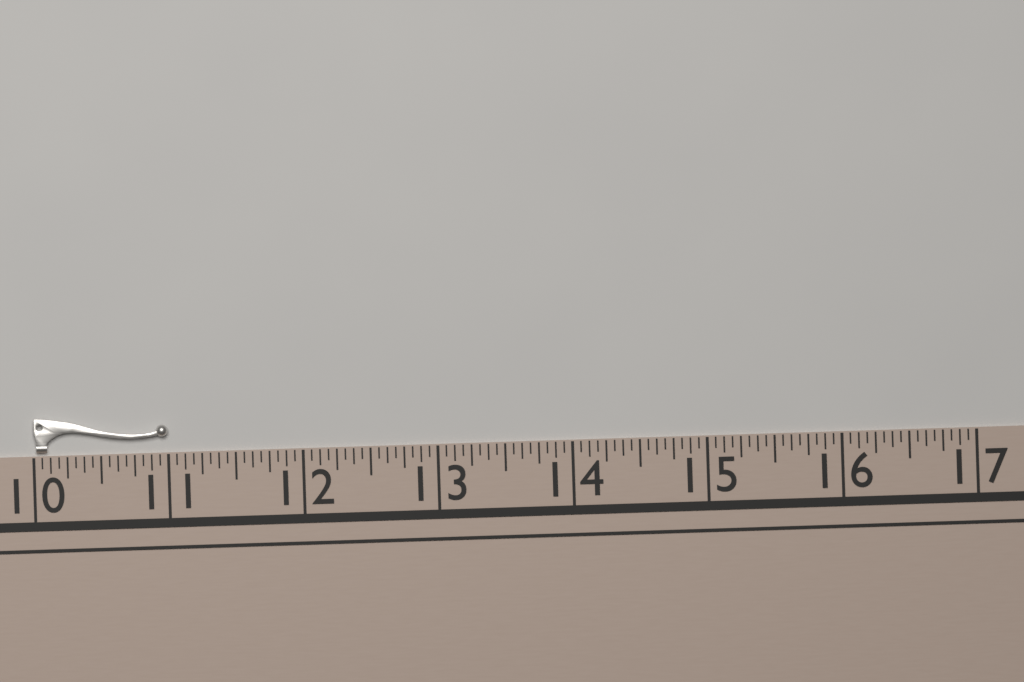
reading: 11.0000 (no unit)
